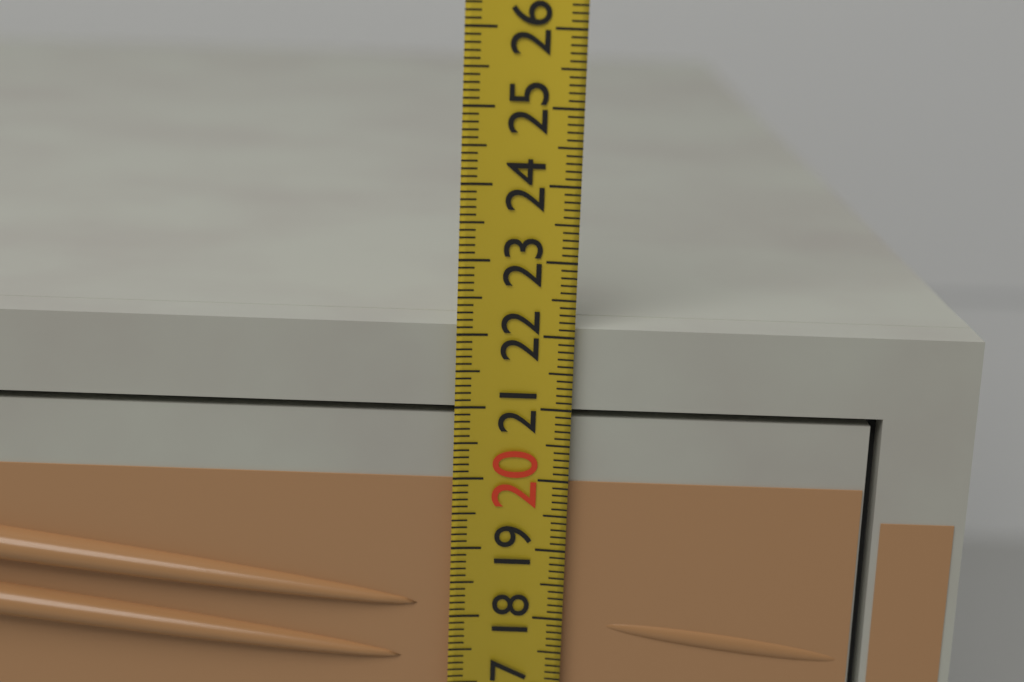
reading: 22.1 (no unit)
